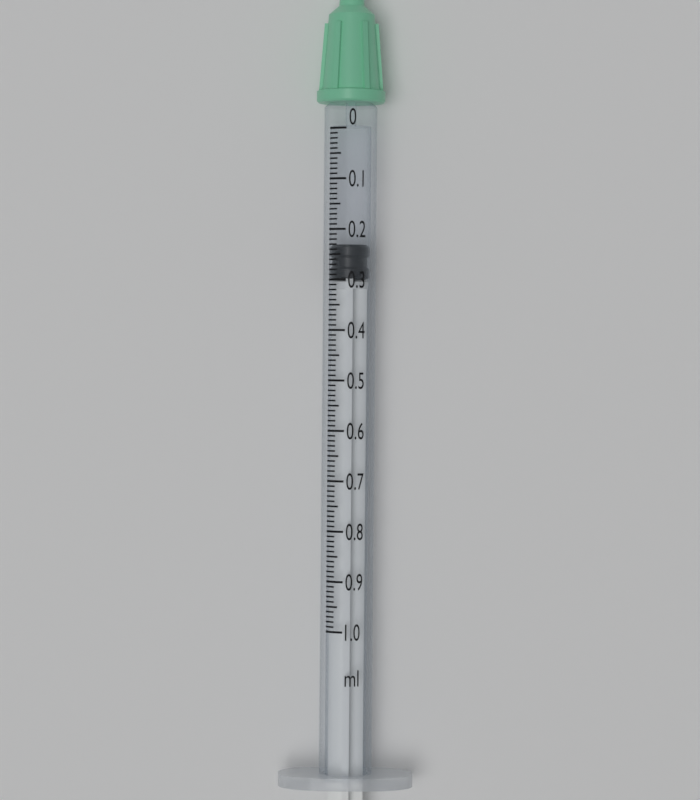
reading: 0.23 ml
